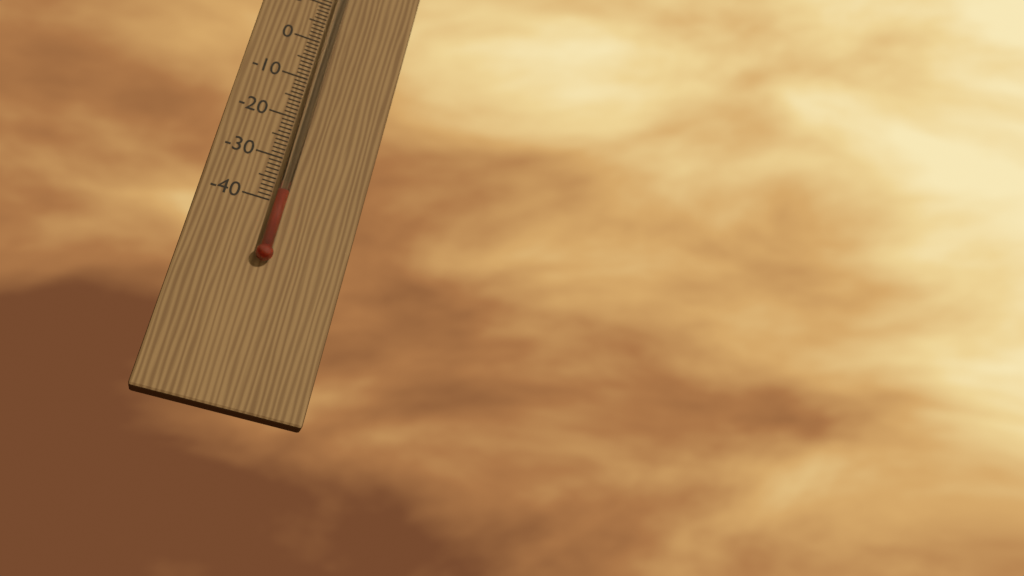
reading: -38 °C
